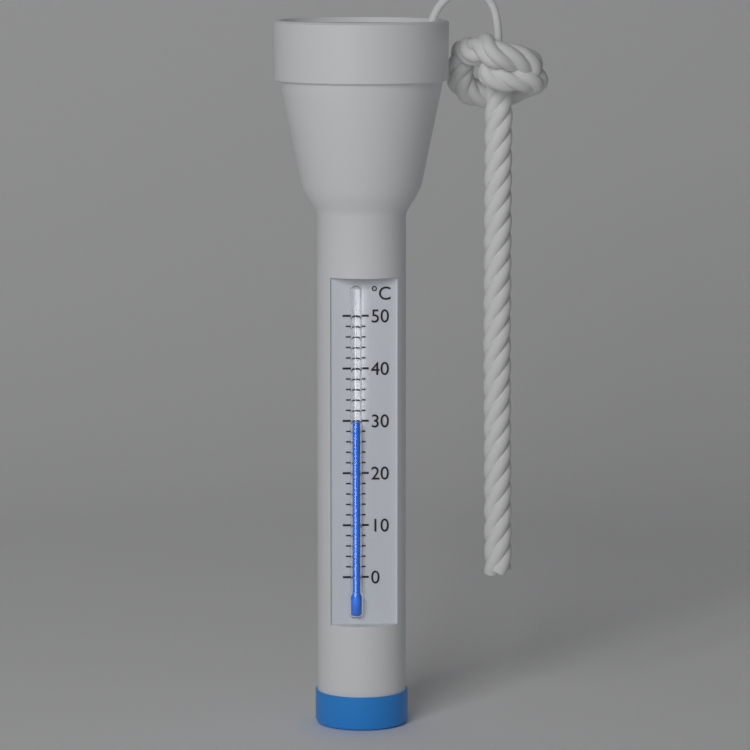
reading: 30 °C
